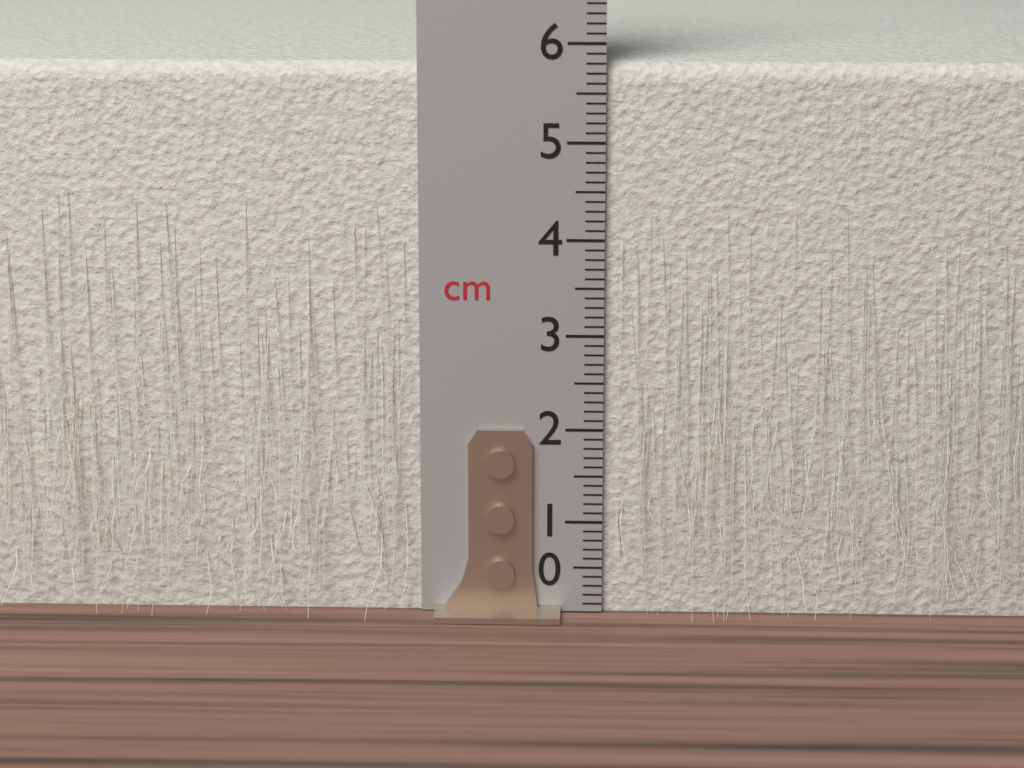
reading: 5.8 cm
